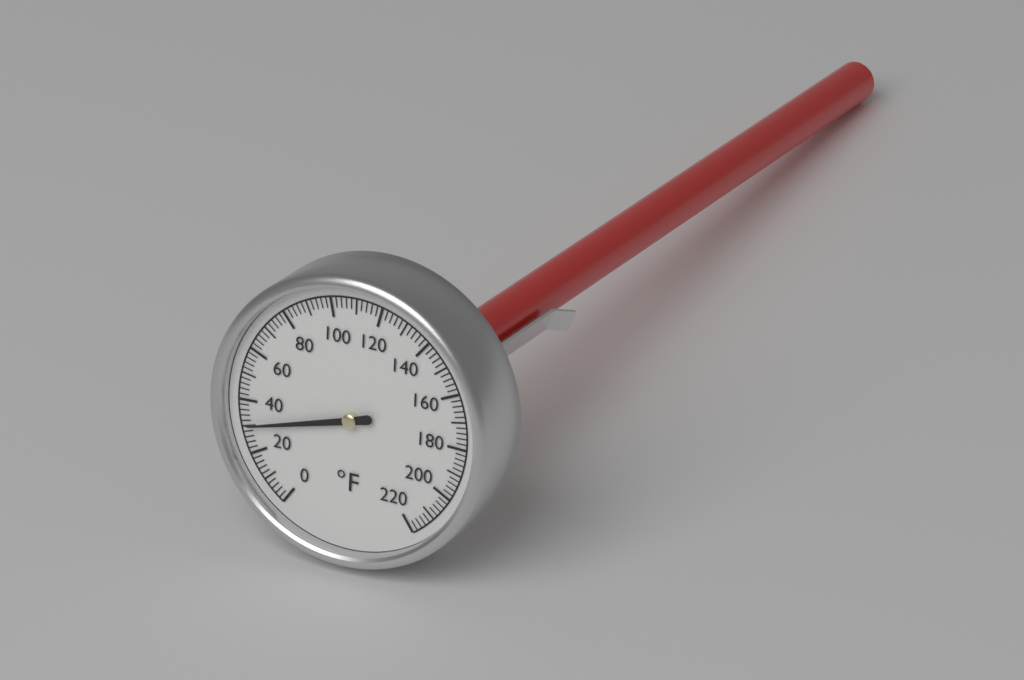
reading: 30 °F
